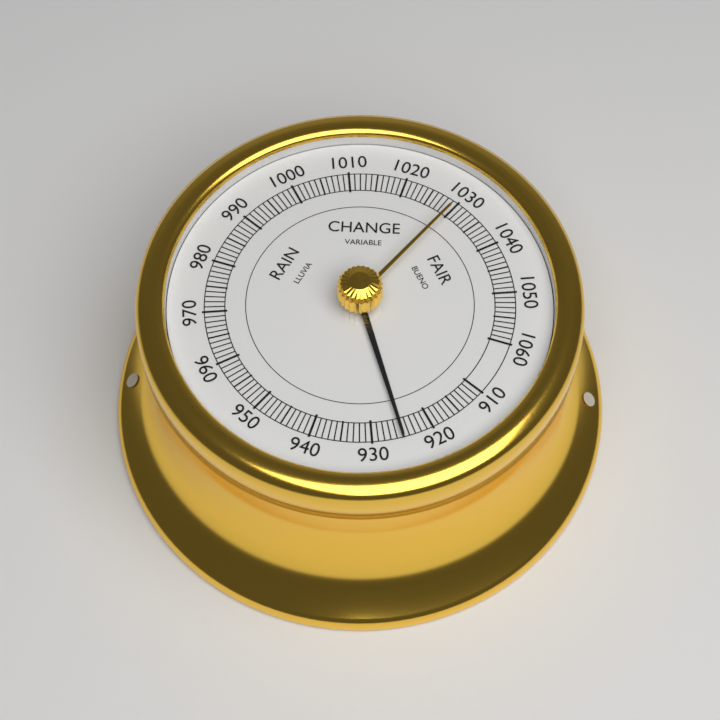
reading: 925 (no unit)
